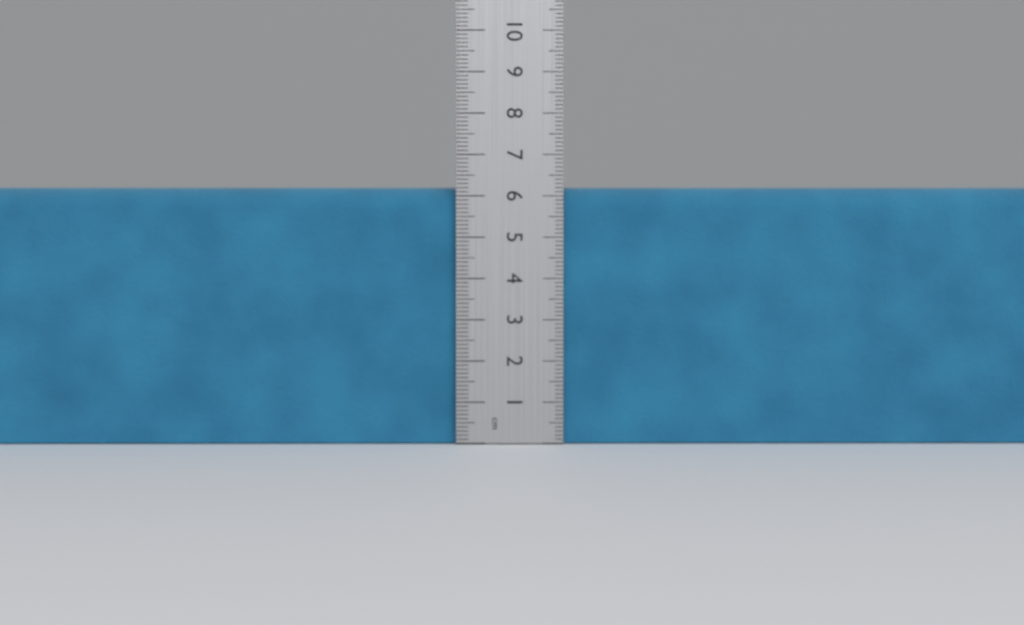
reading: 6.2 cm
